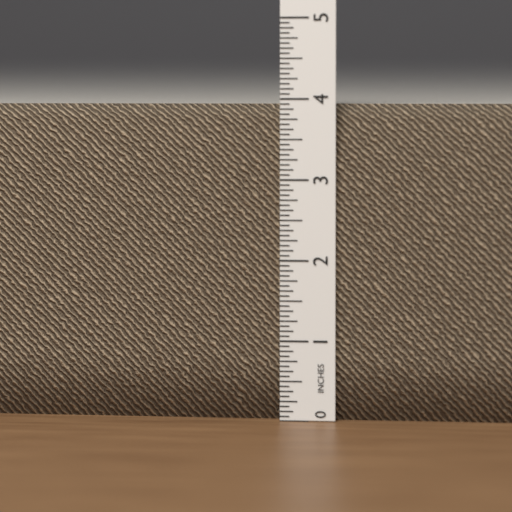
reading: 3.9375 in
